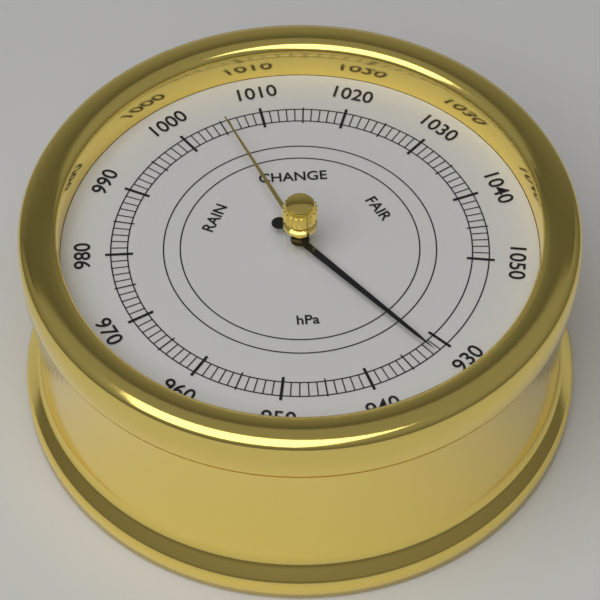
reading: 932 hPa
